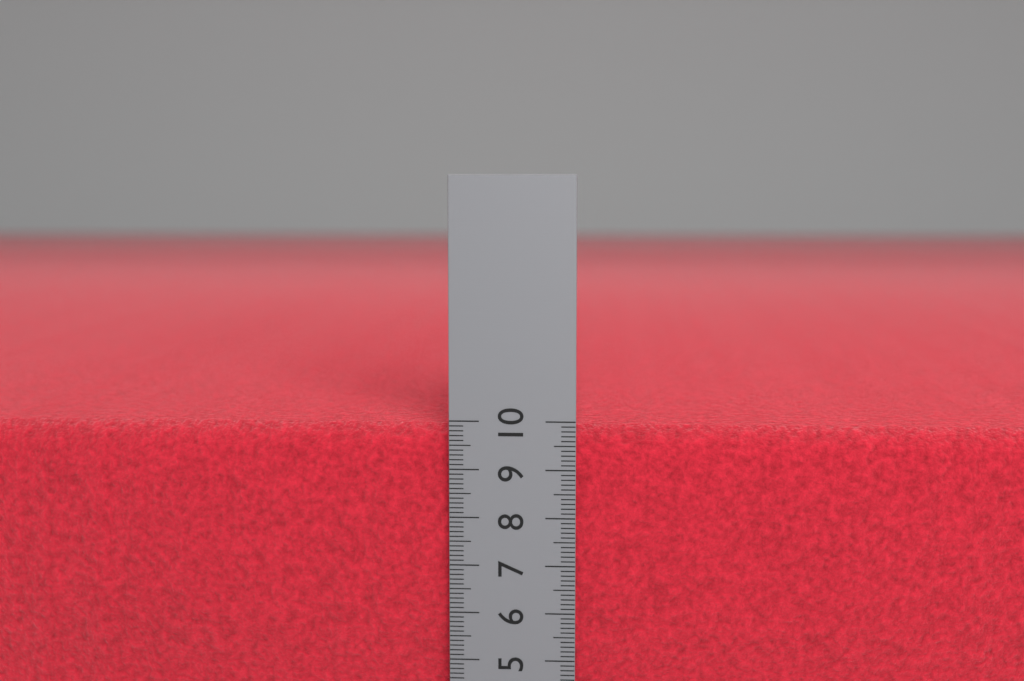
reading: 9.9 cm
